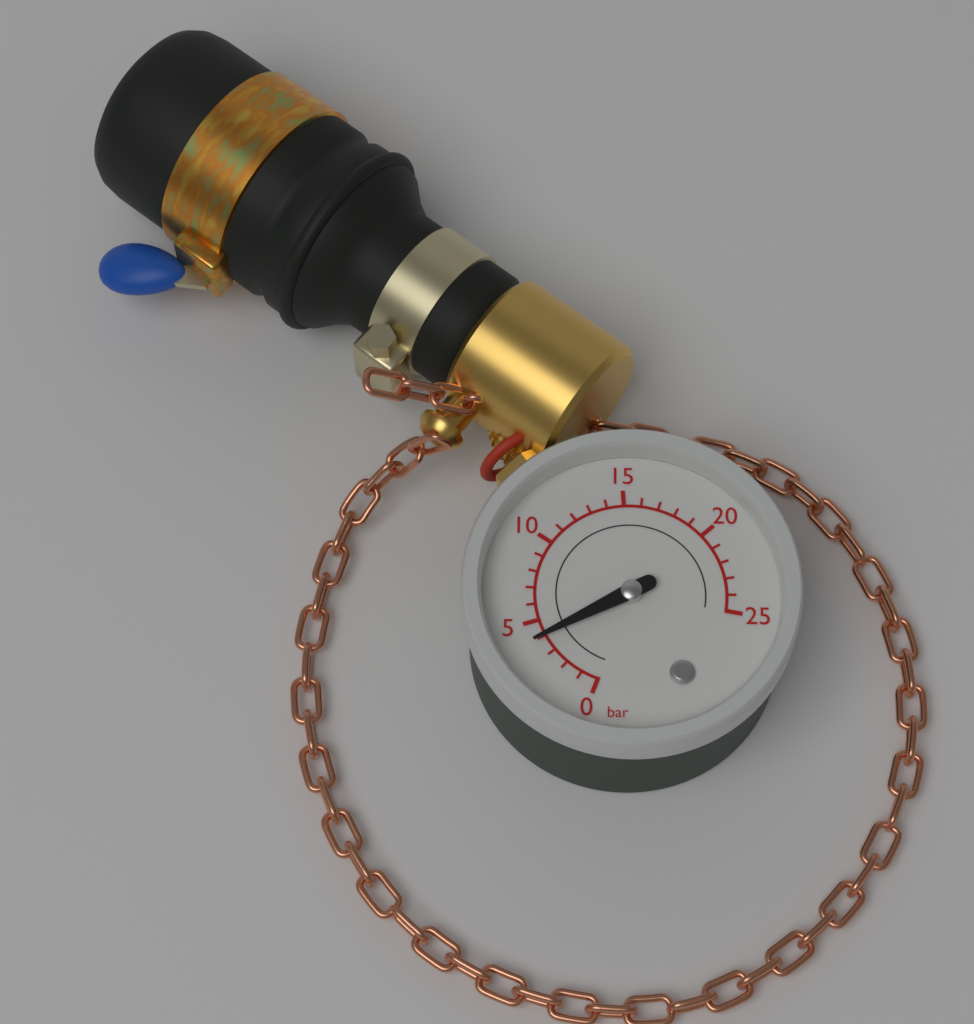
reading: 4 bar
